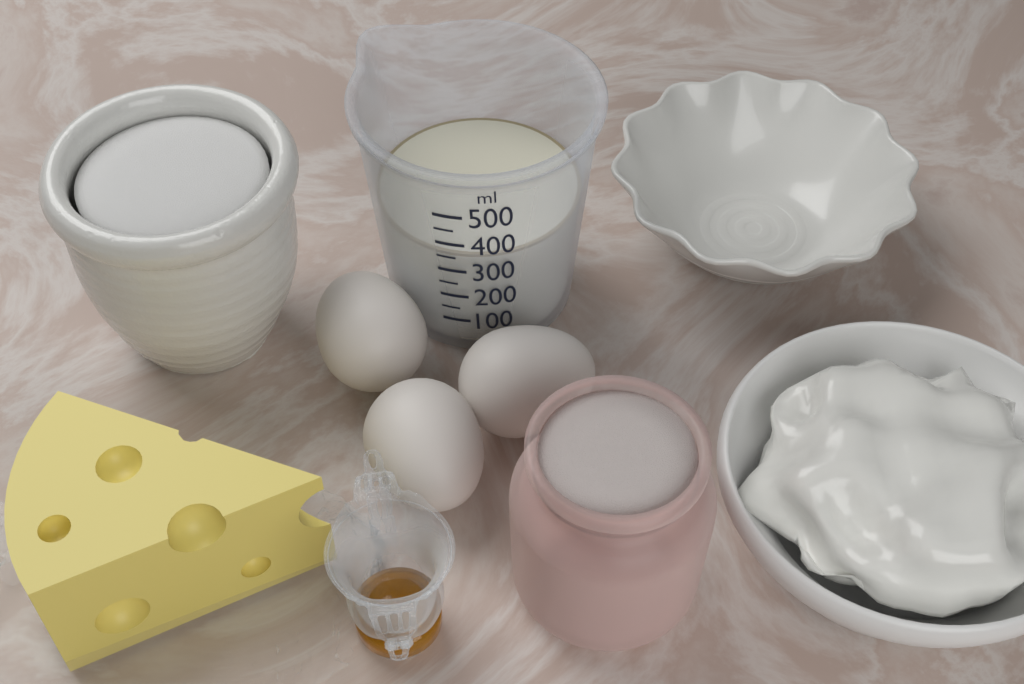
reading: 350 ml
